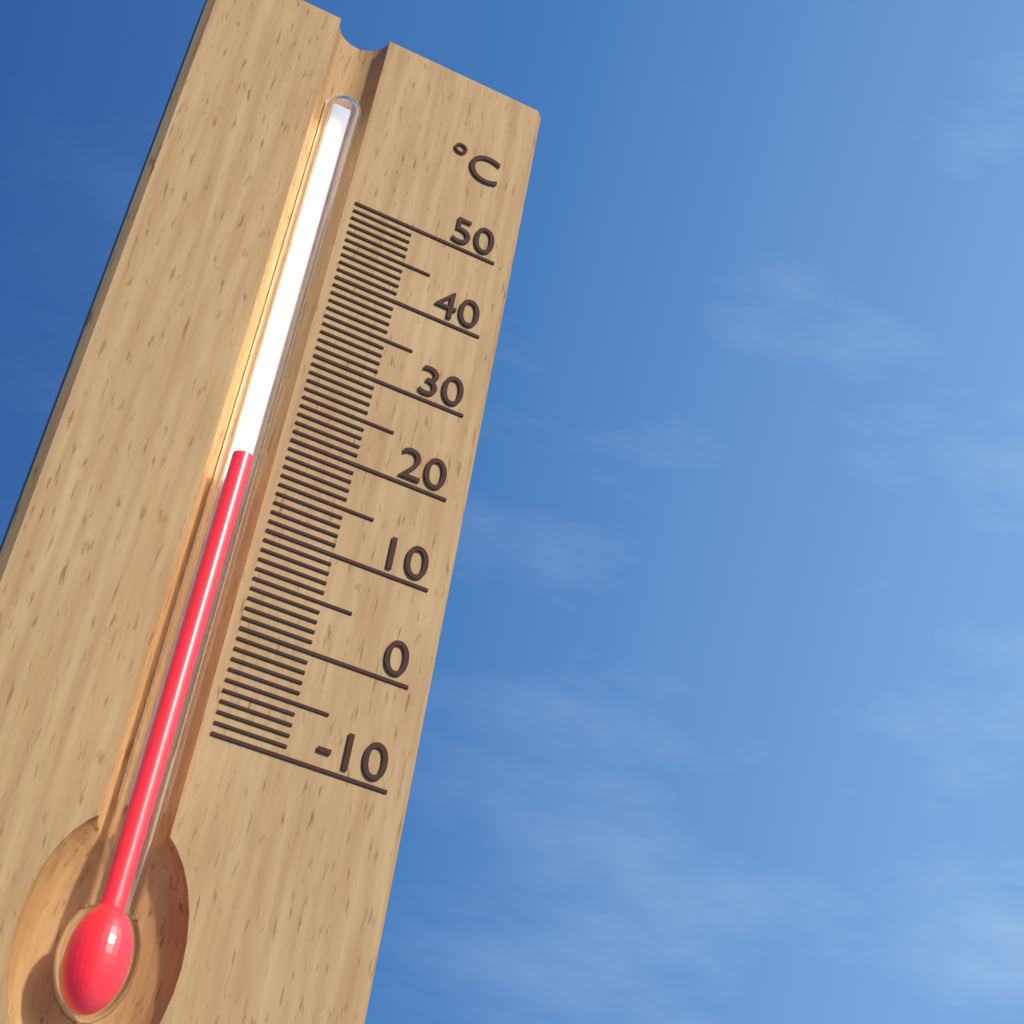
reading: 16 °C
